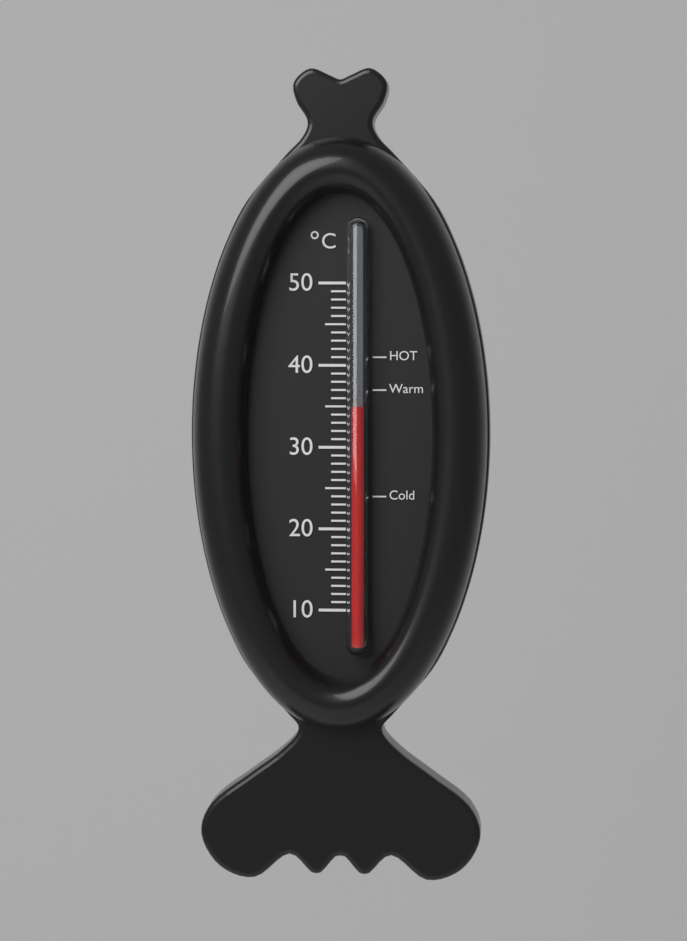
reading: 35 °C
